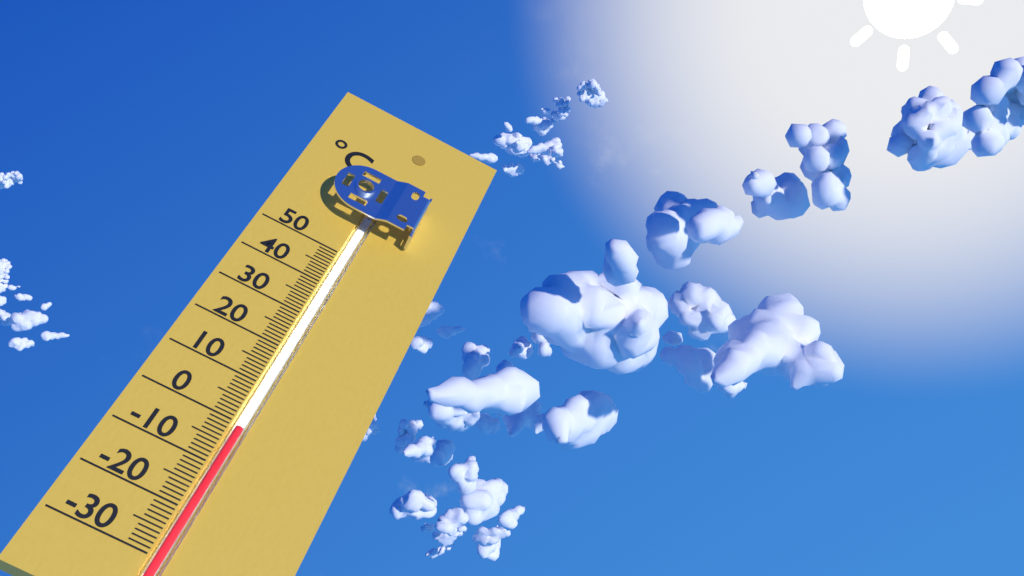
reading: -1 °C
